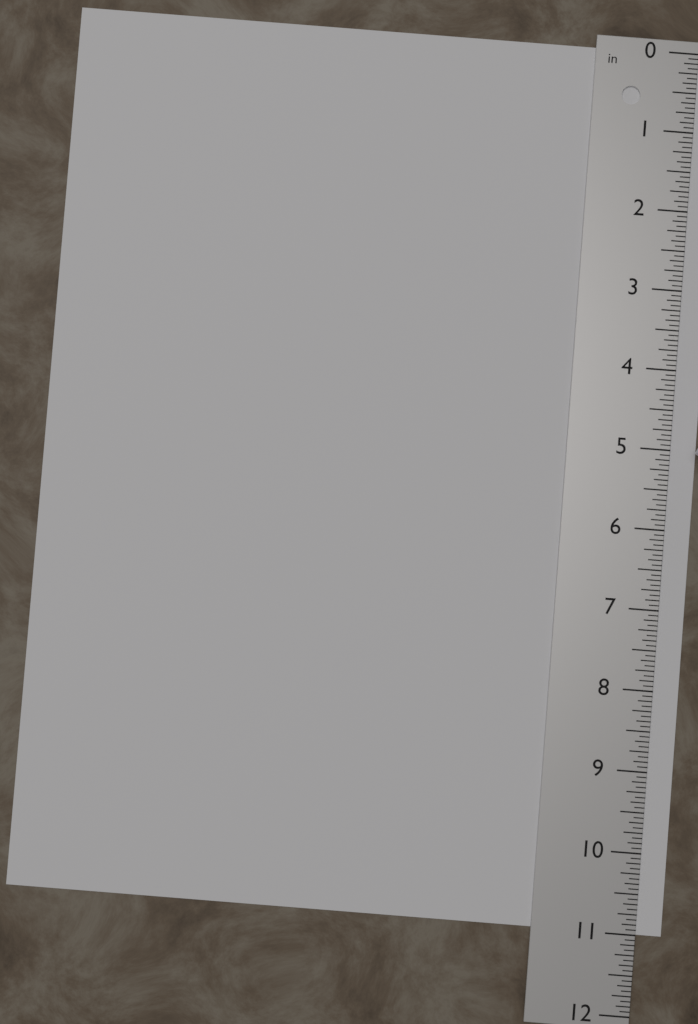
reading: 11.0000 in
